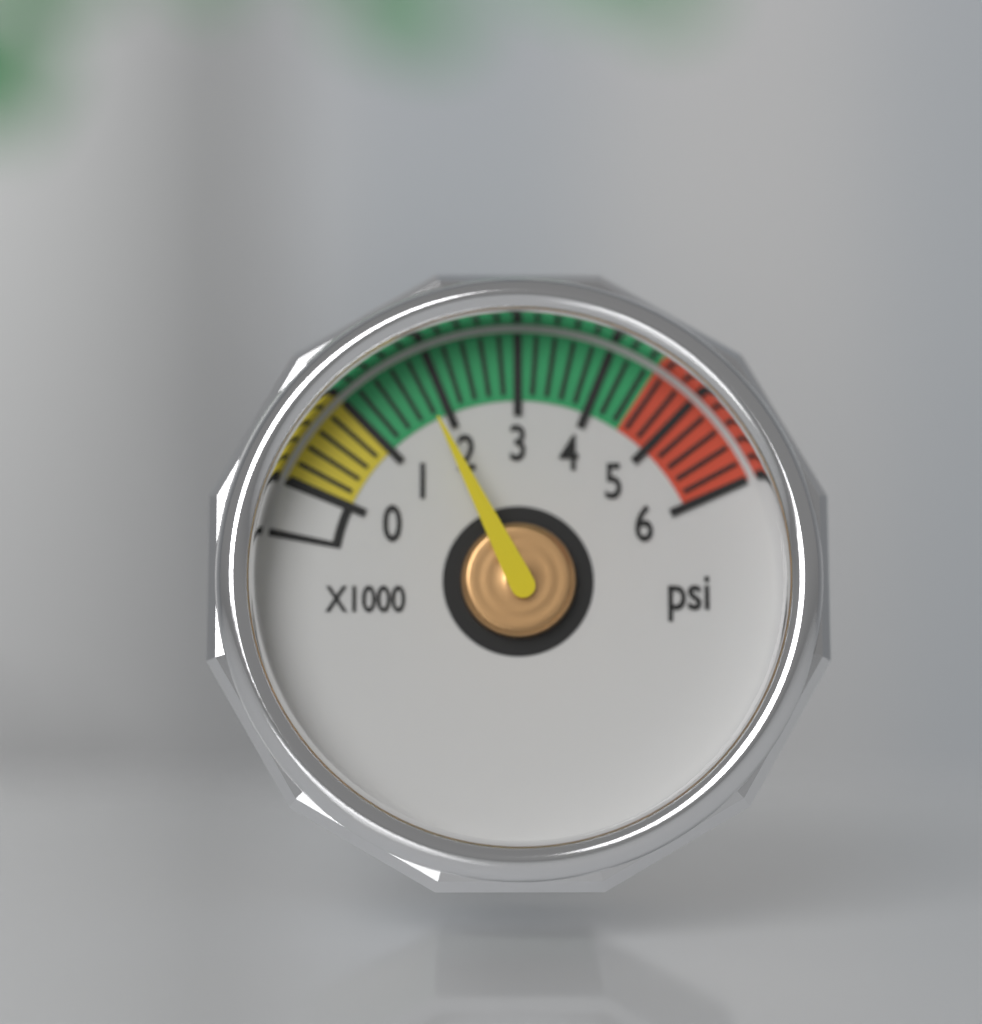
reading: 1800 psi
